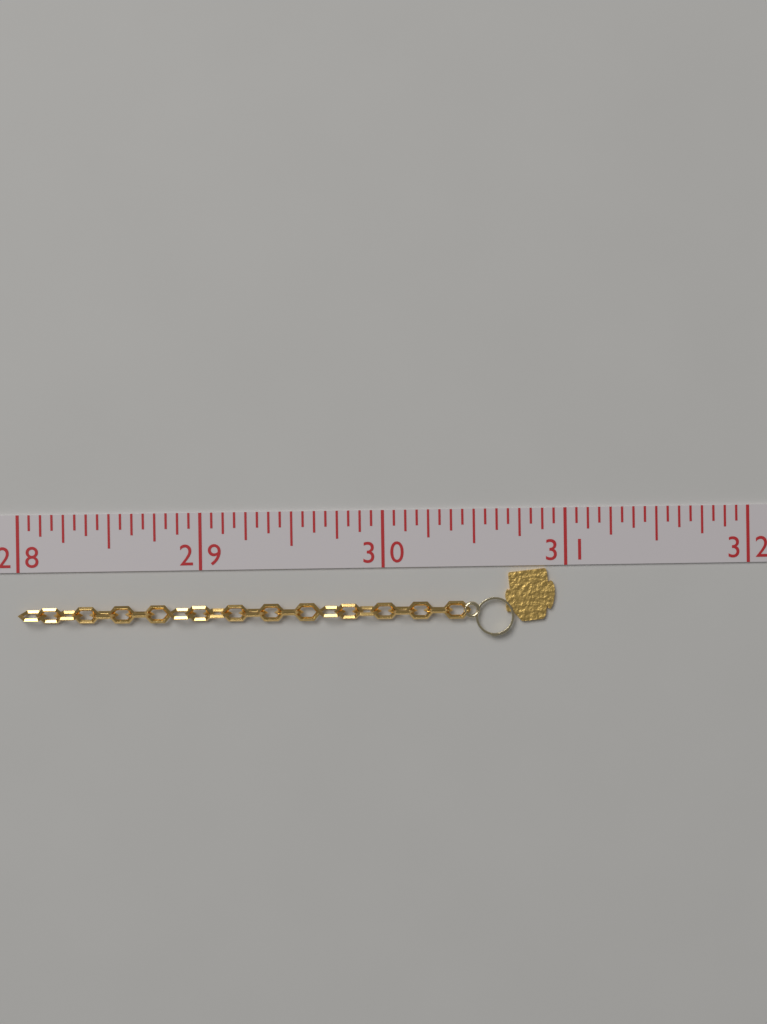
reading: 30.9375 (no unit)
